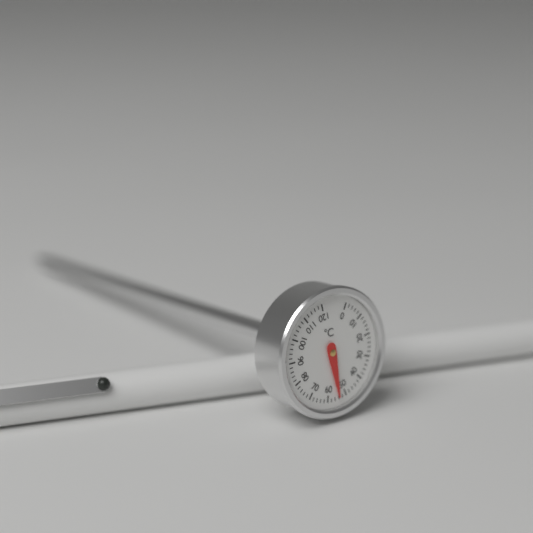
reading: 54 °C
